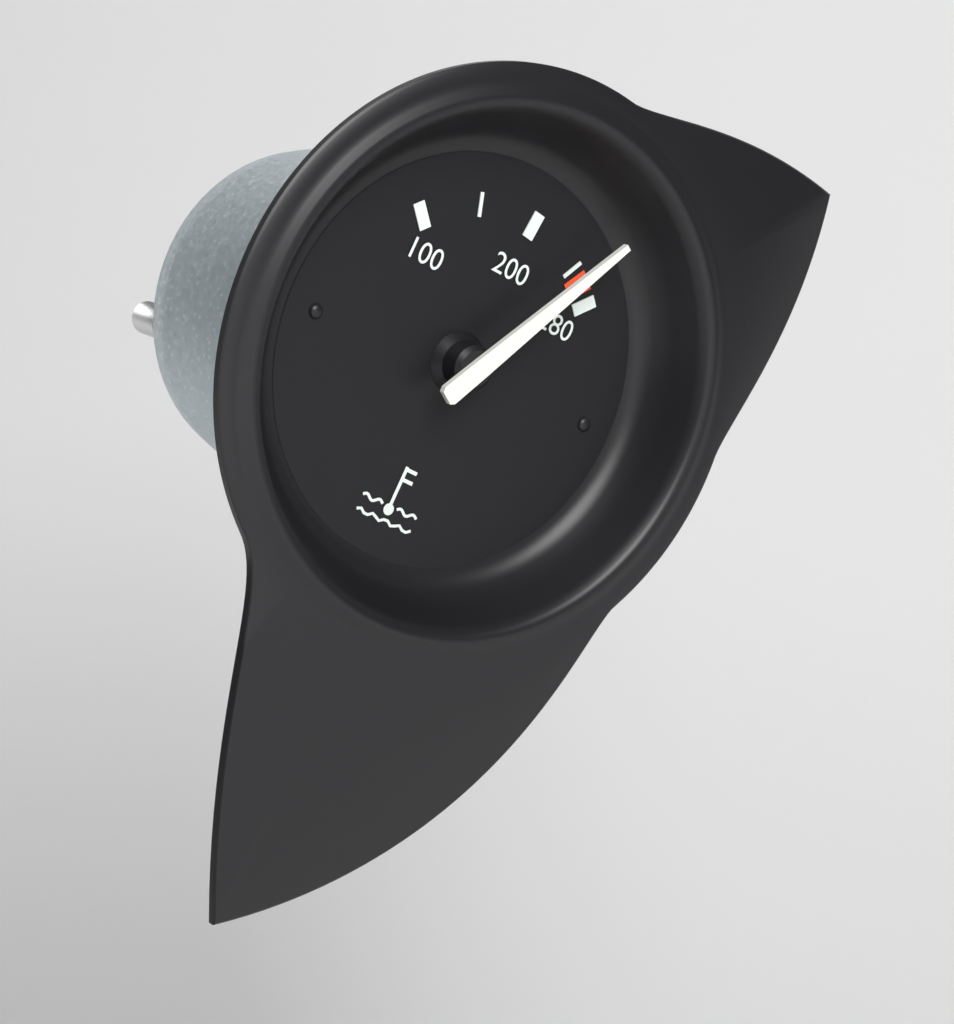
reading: 250 (no unit)
